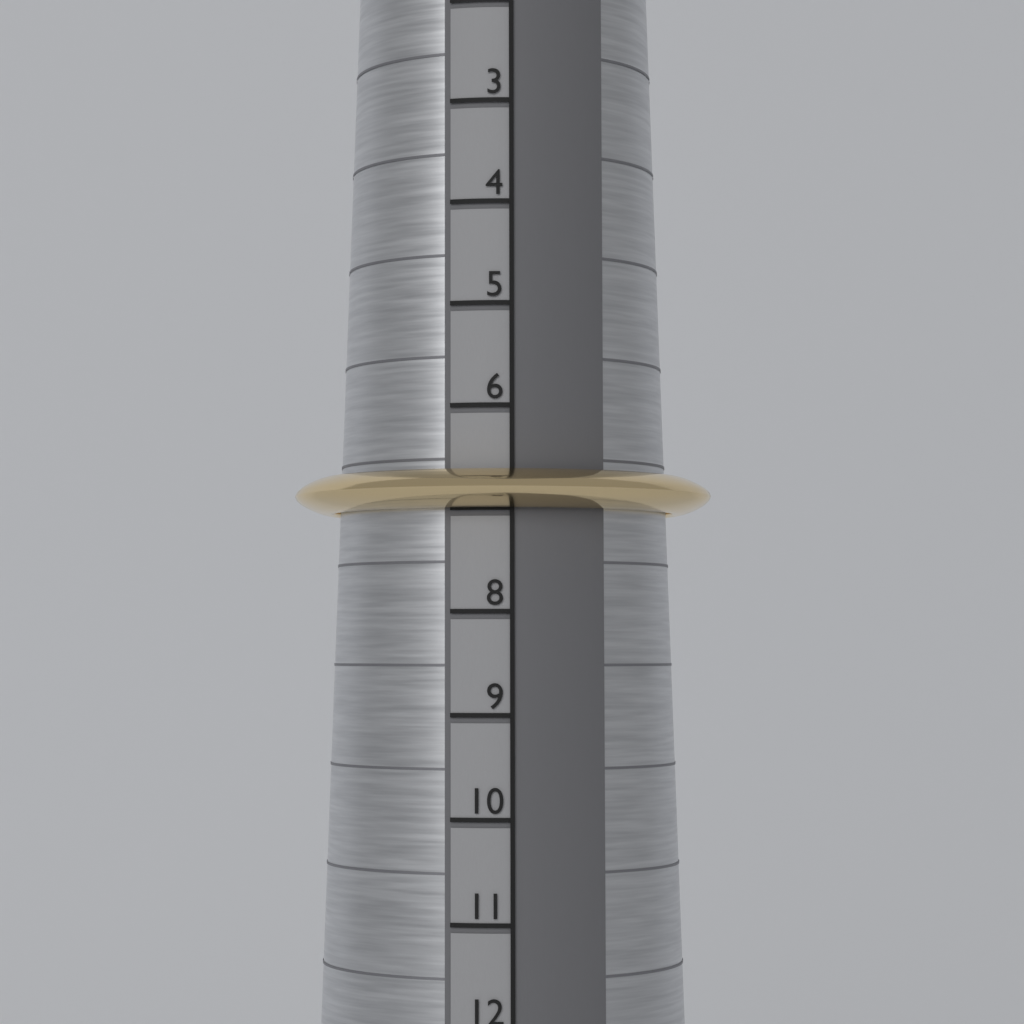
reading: 7 (no unit)
